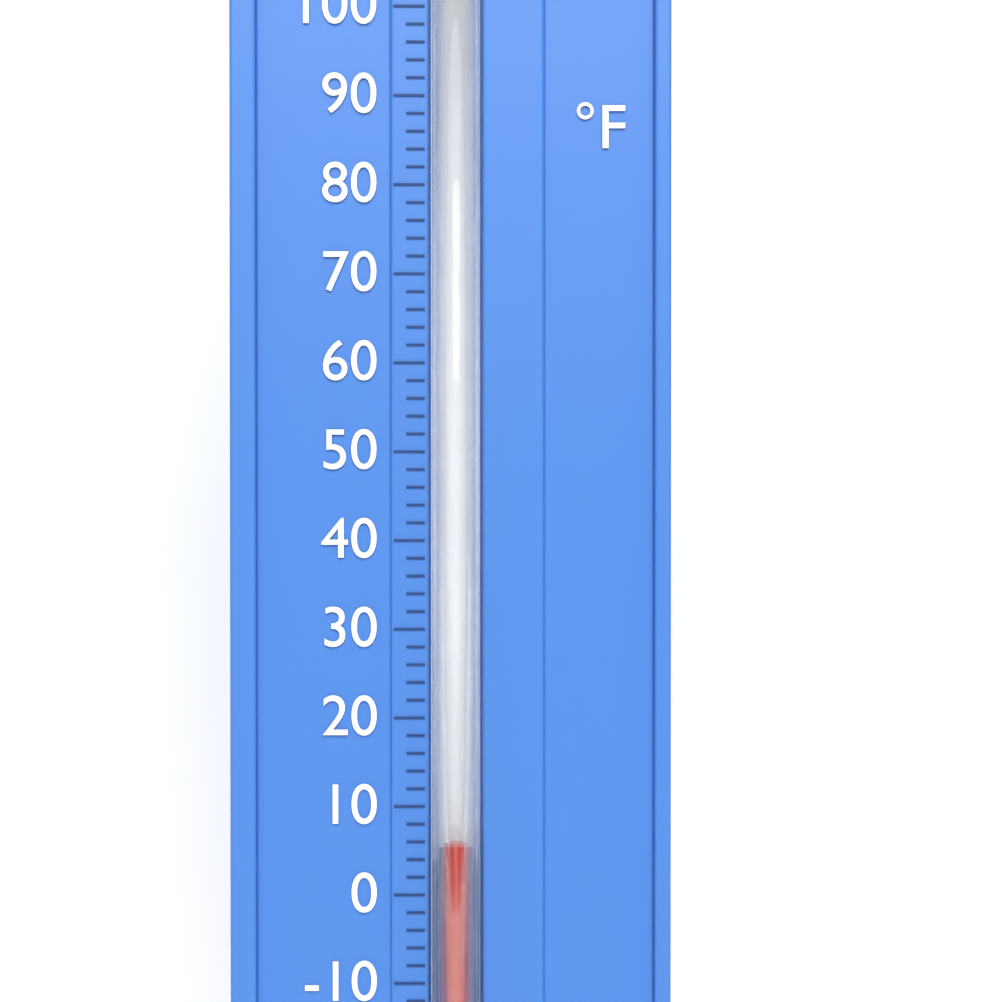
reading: 6 °F
